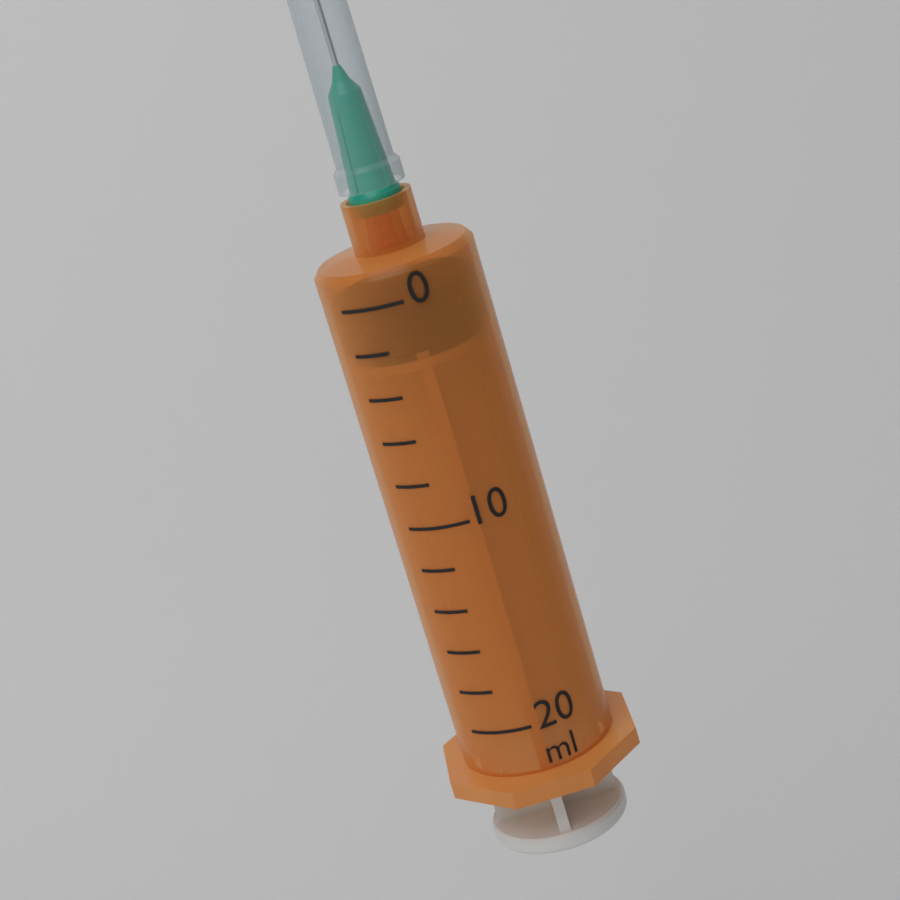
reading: 0 ml
